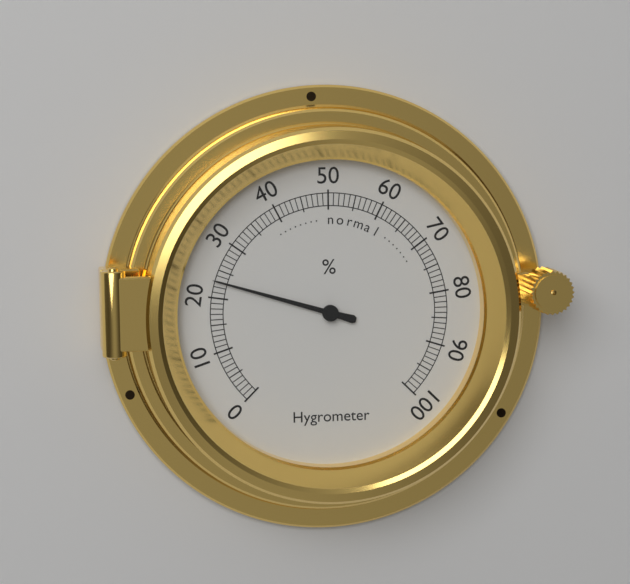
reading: 23 %
